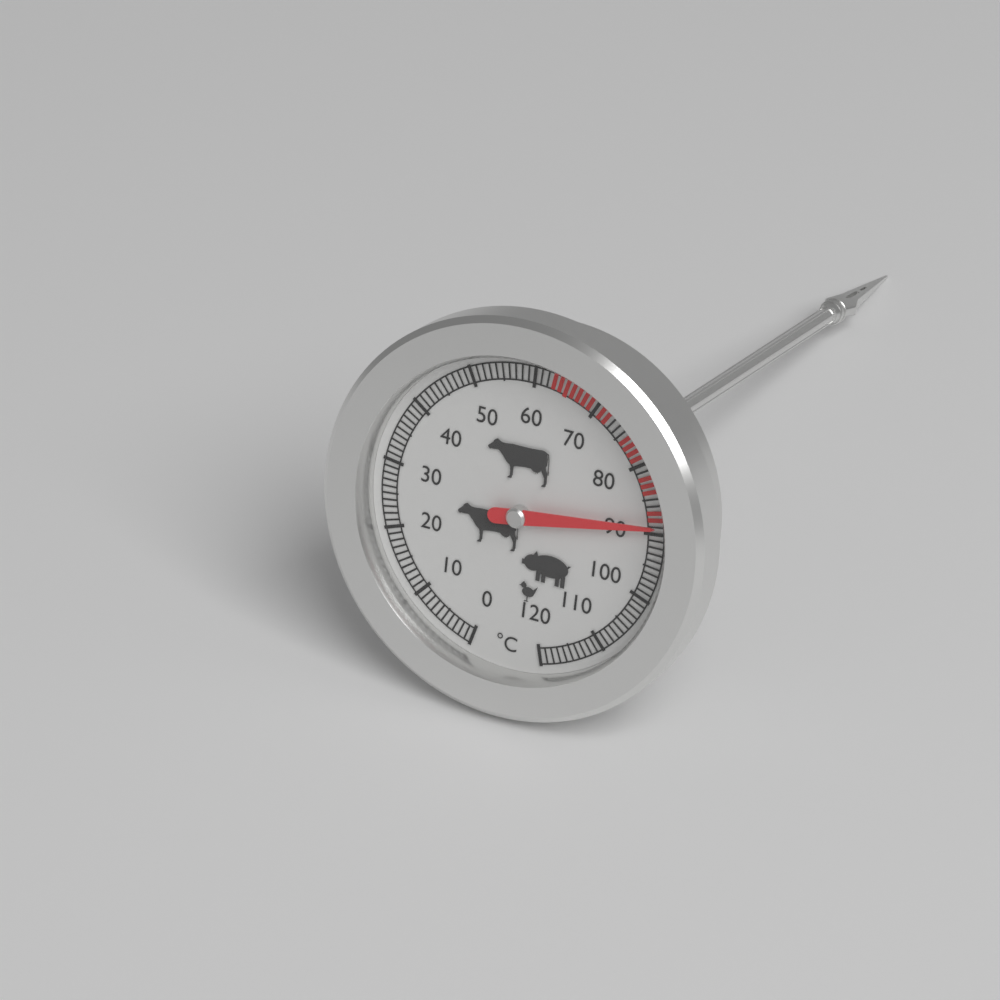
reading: 89 °C
